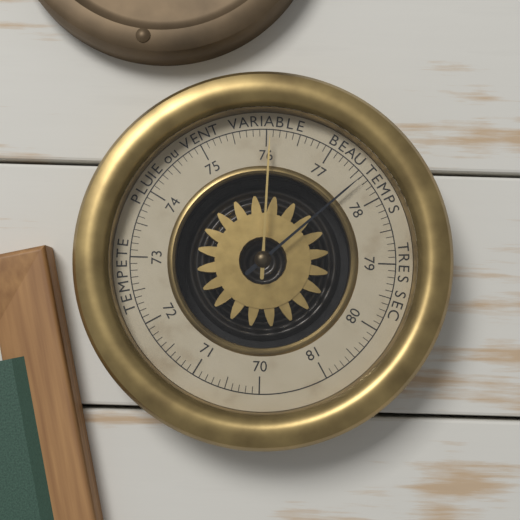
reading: 77.6 (no unit)
